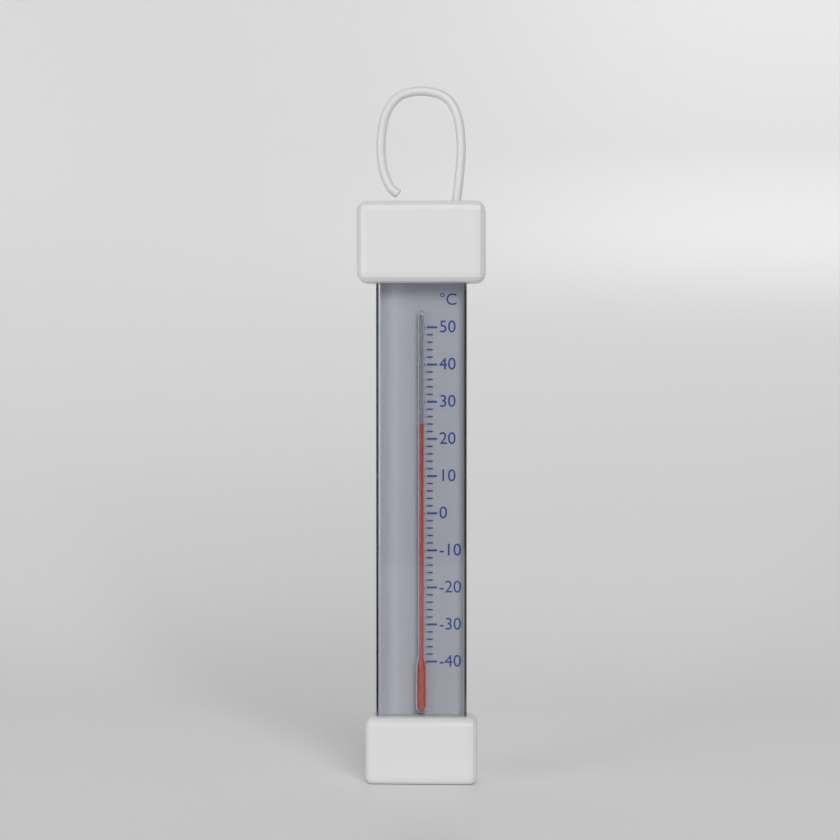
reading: 24 °C
